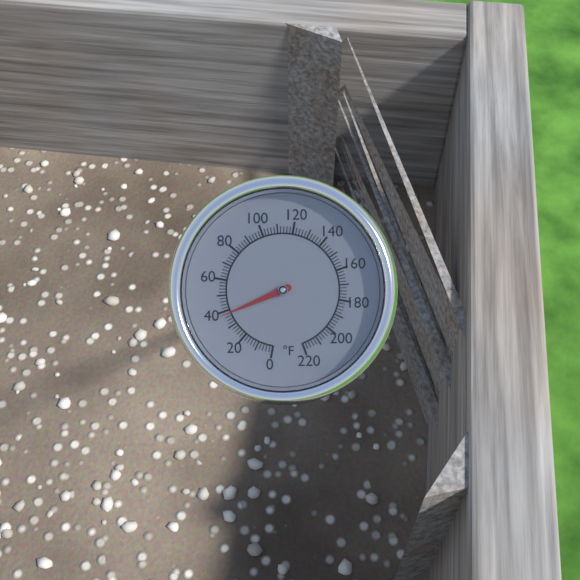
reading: 38 °F
